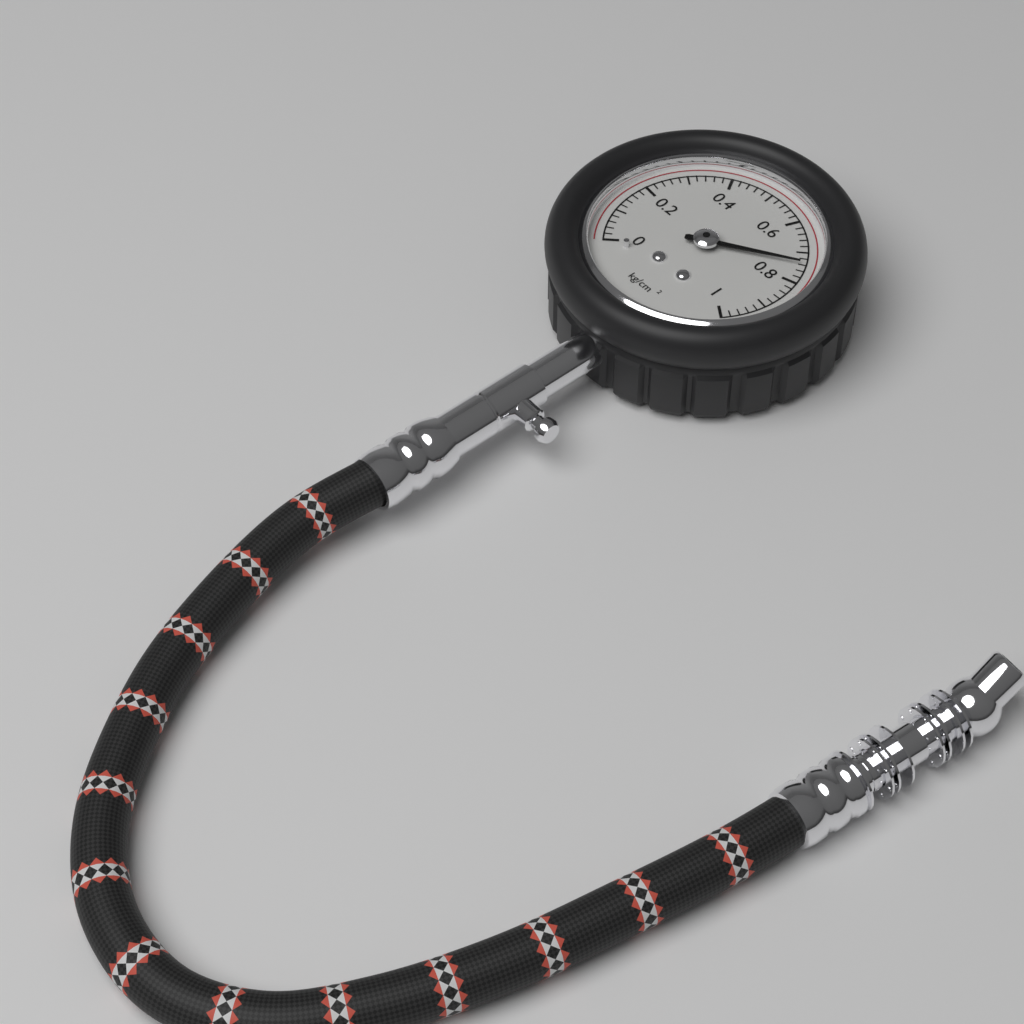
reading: 0.74 kg/cm²
